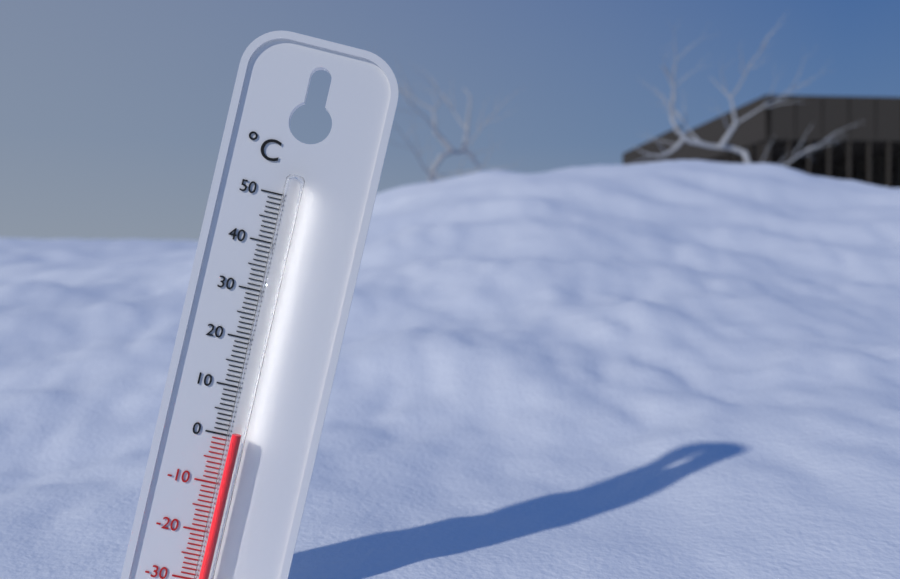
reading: 1 °C
